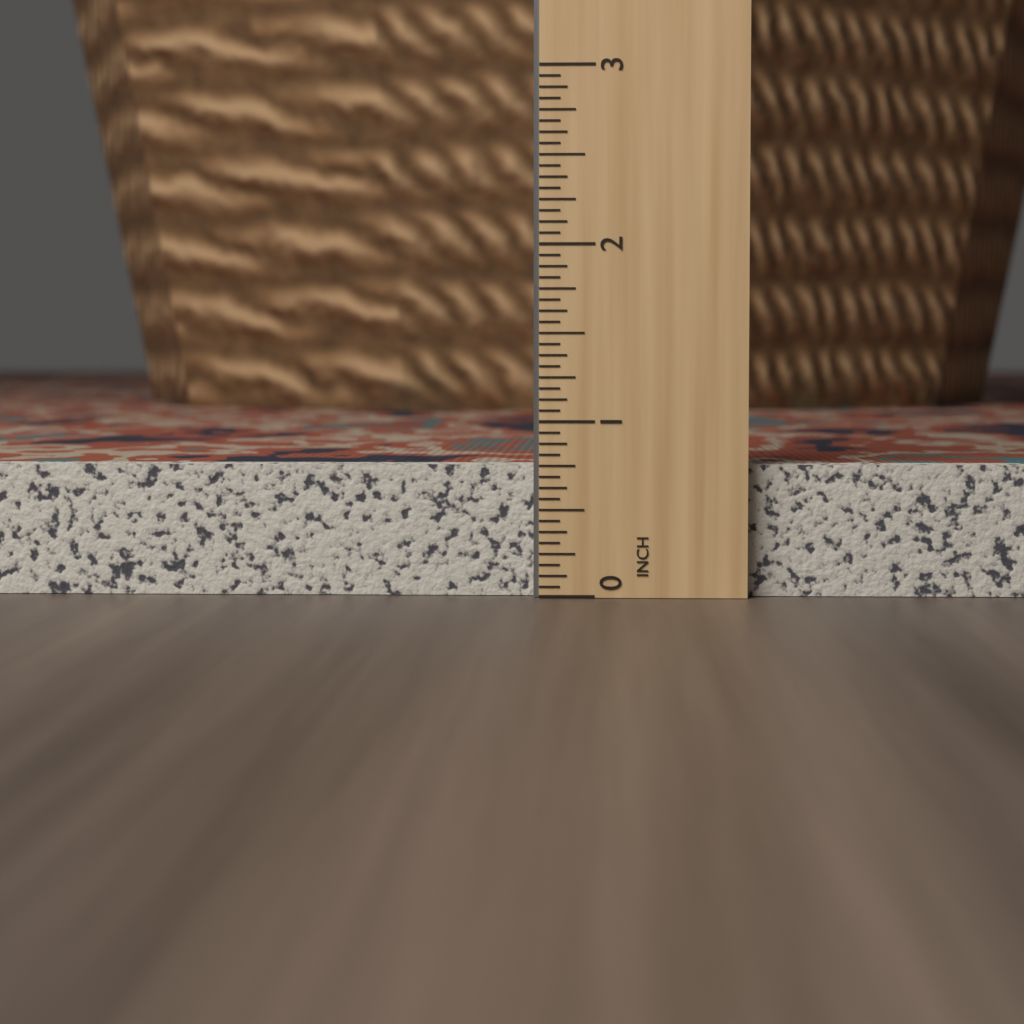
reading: 0.7500 in
